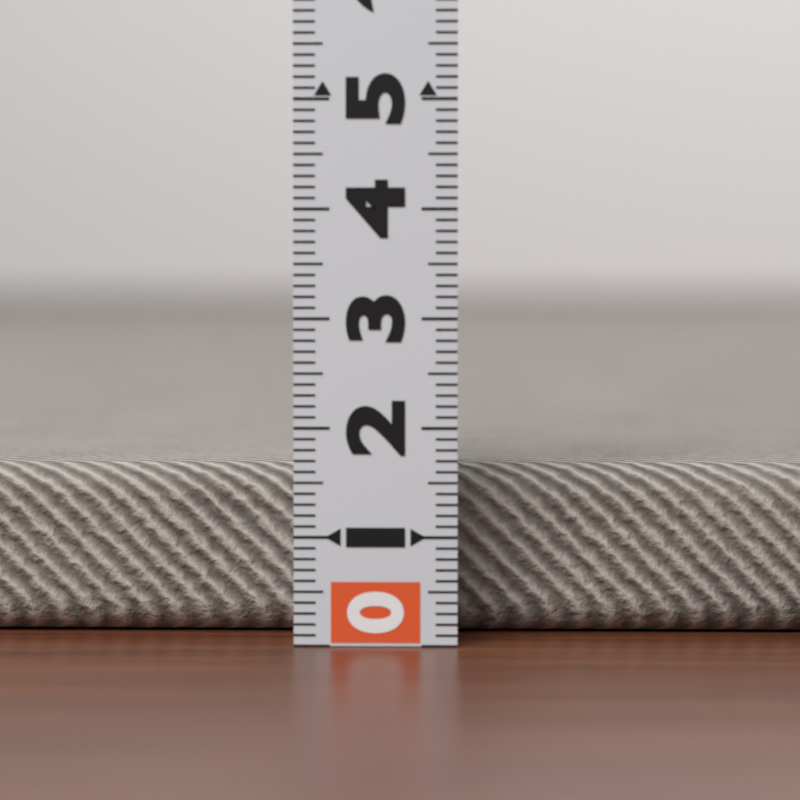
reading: 1.6 (no unit)
